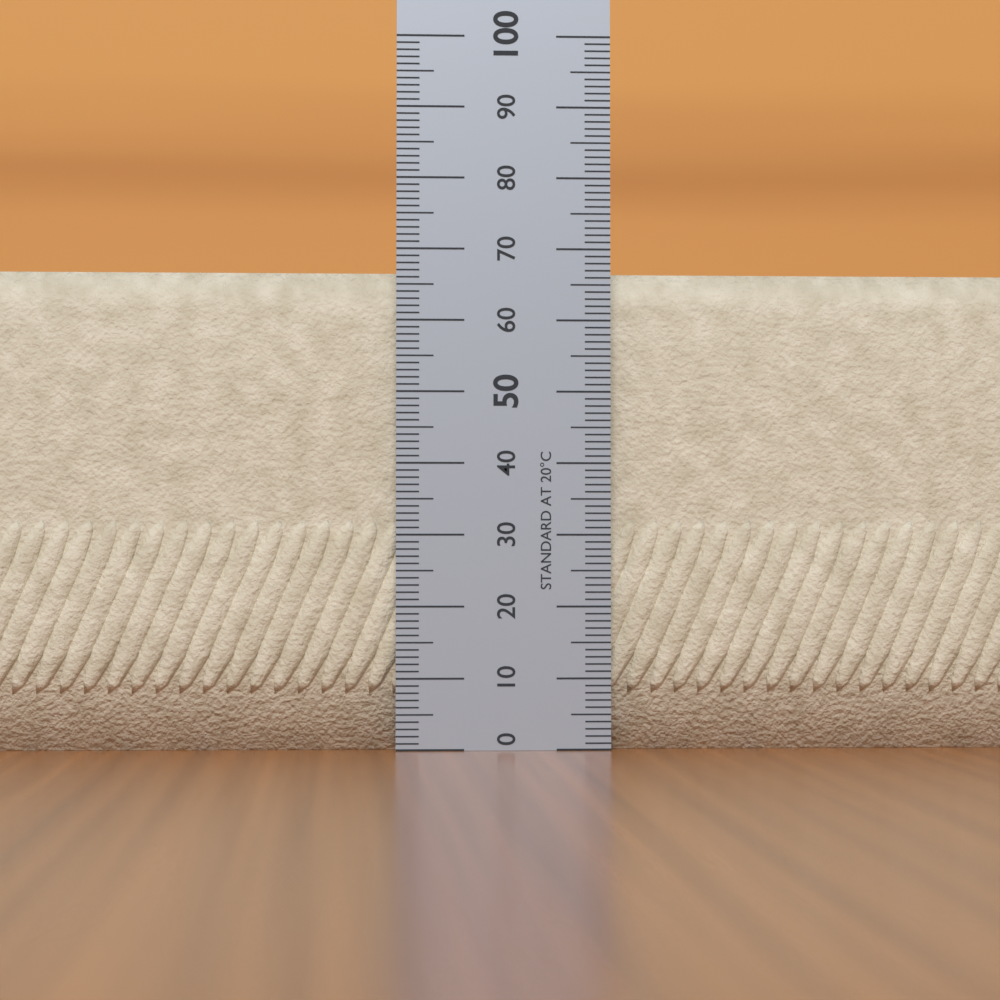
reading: 67 (no unit)
